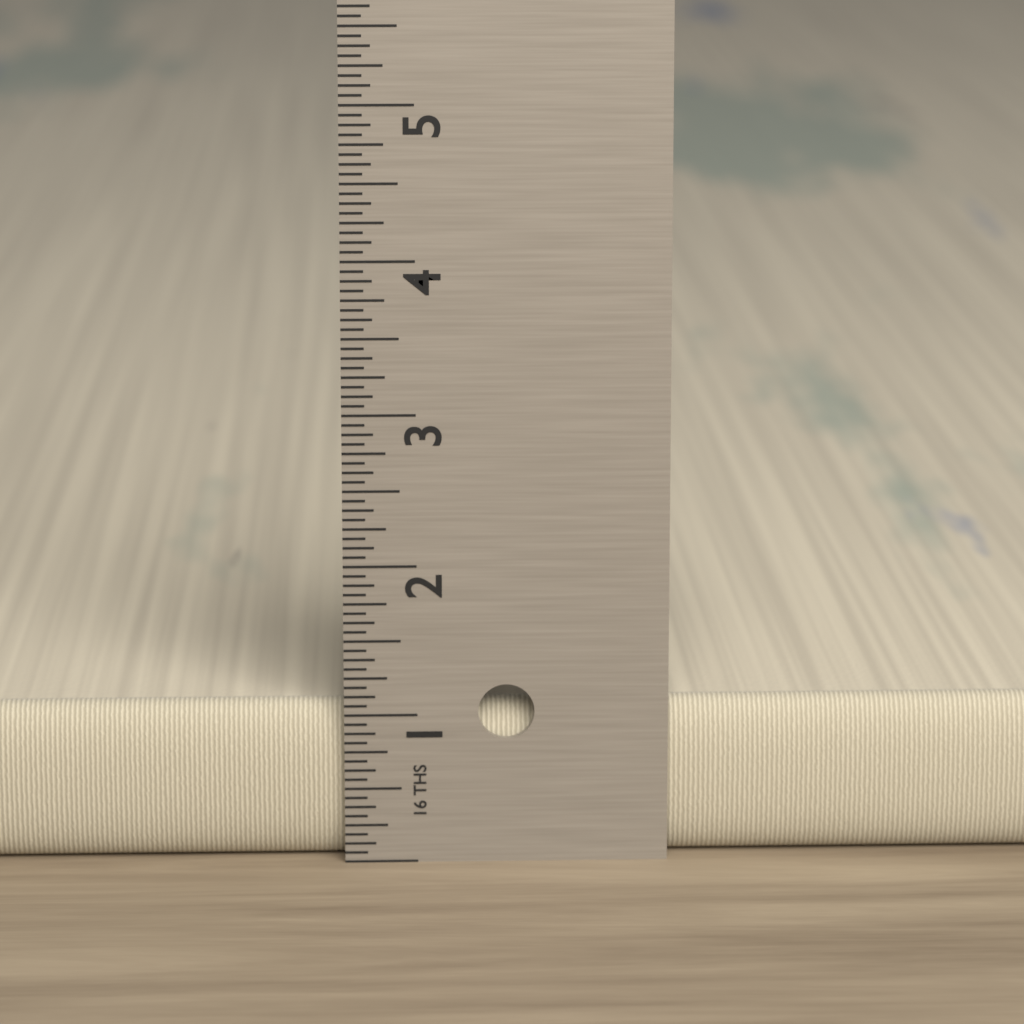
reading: 1.0625 in
